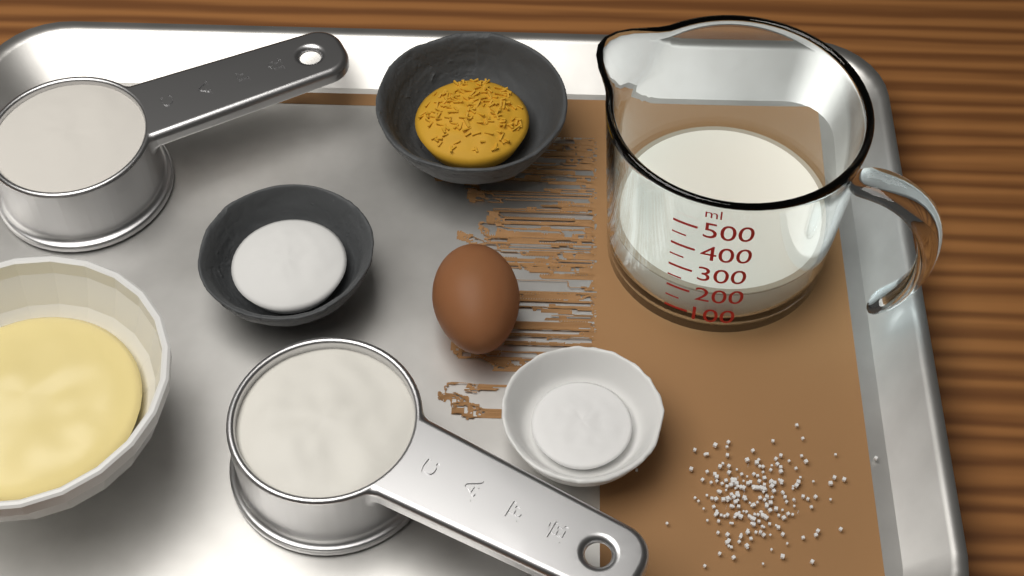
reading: 200 ml
